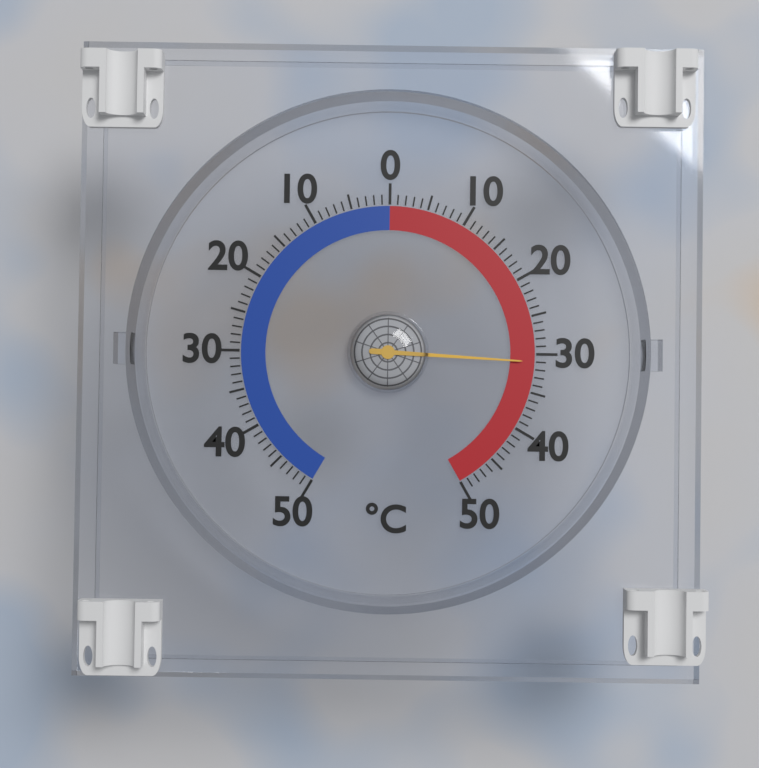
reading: 31 °C
